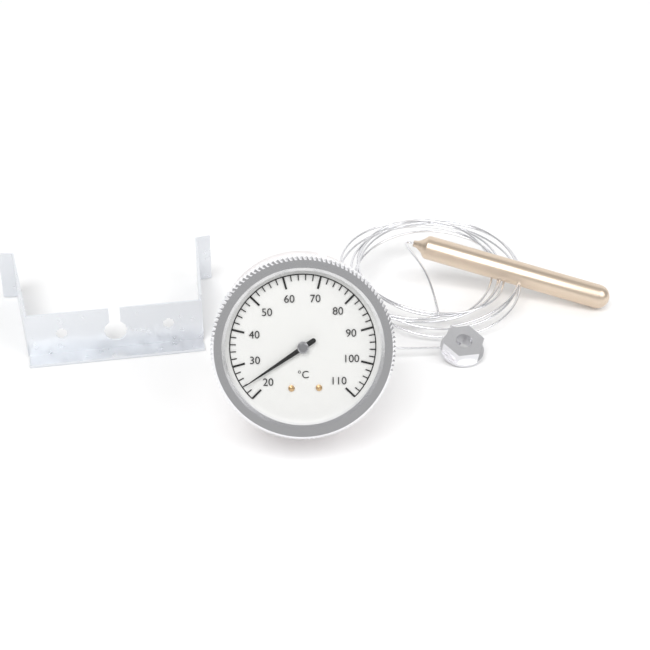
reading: 24 °C
